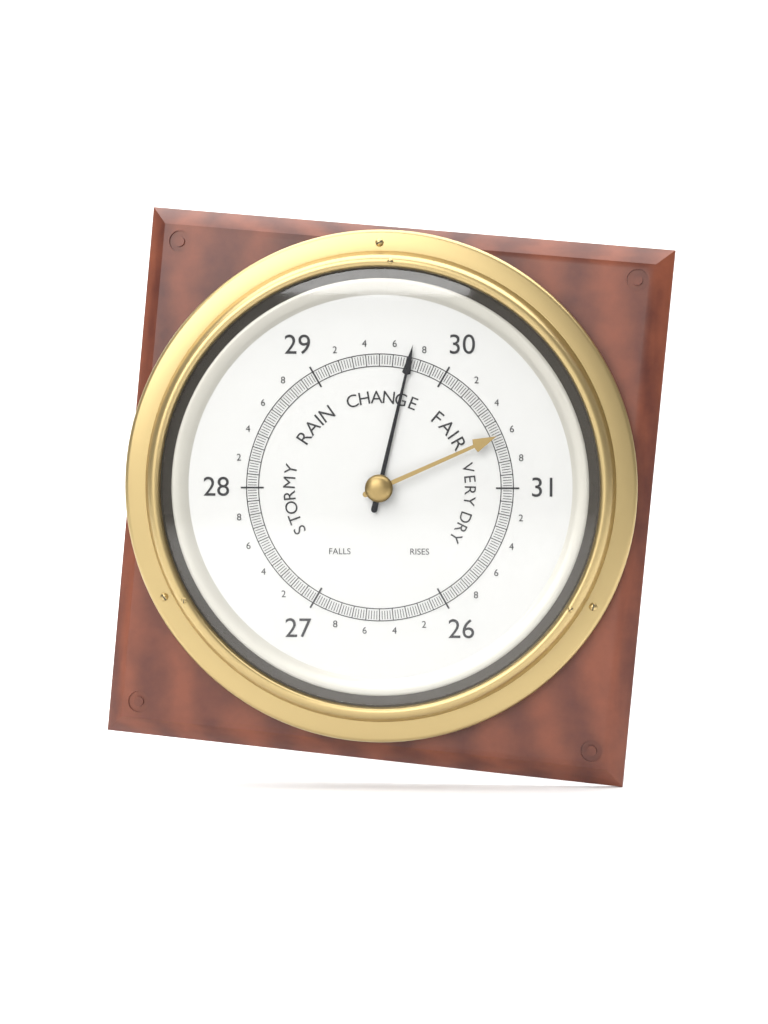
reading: 29.72 (no unit)
